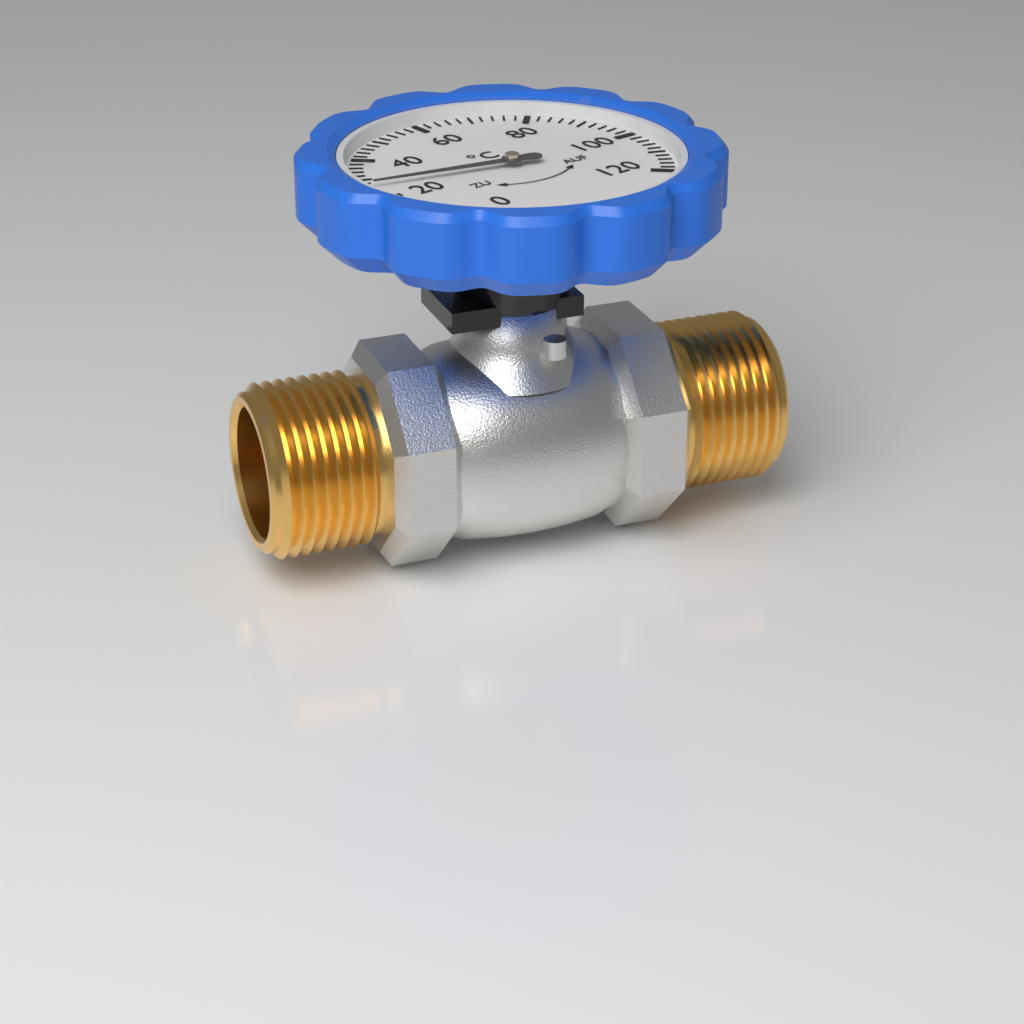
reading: 26 °C
